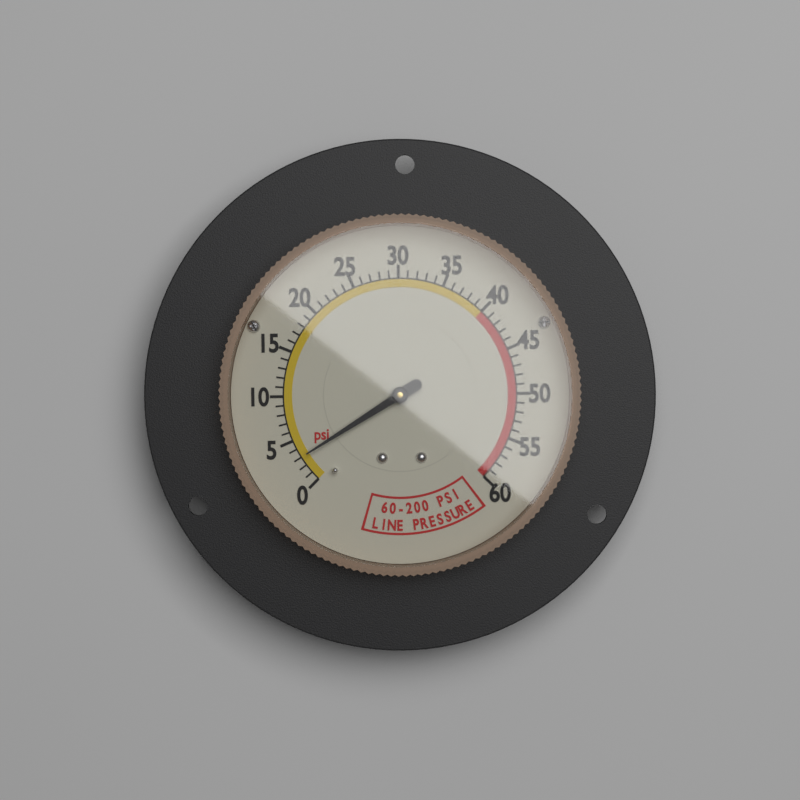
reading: 3 psi
